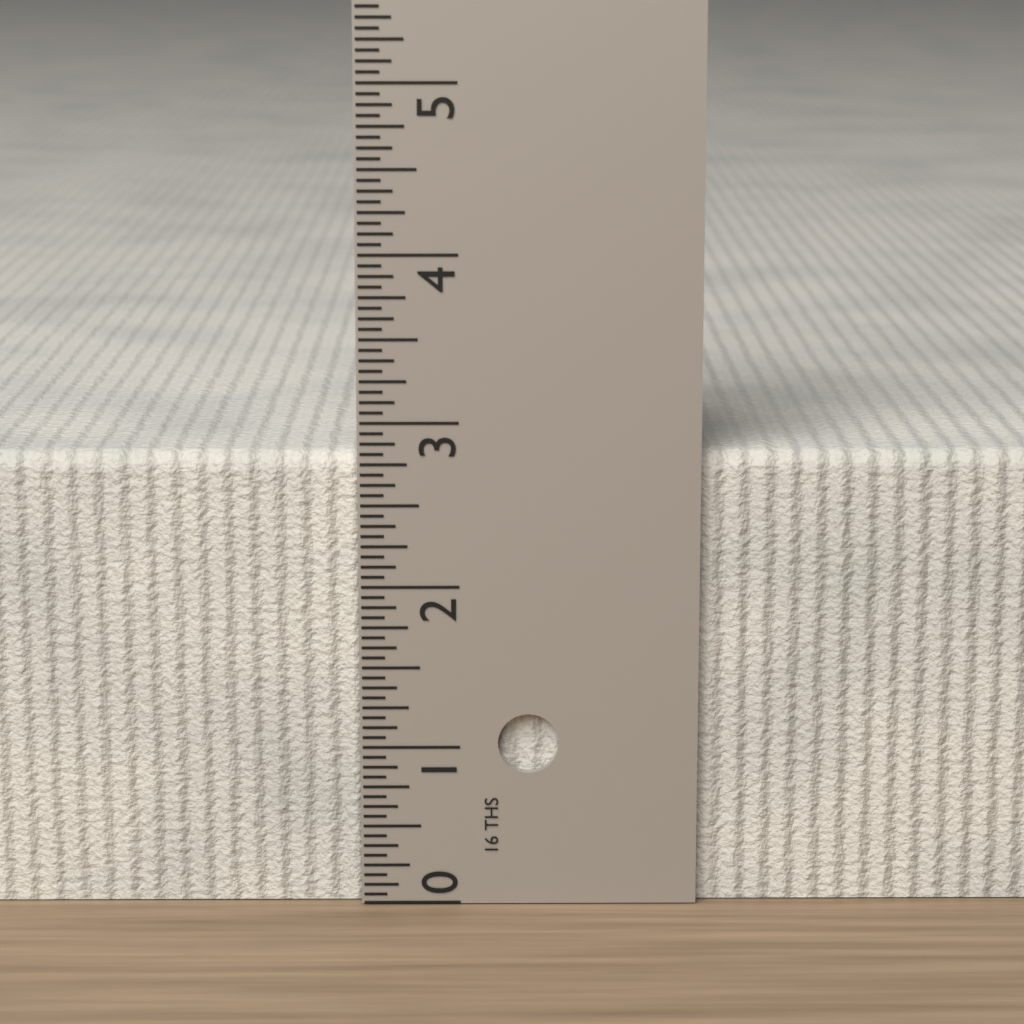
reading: 2.8125 in
